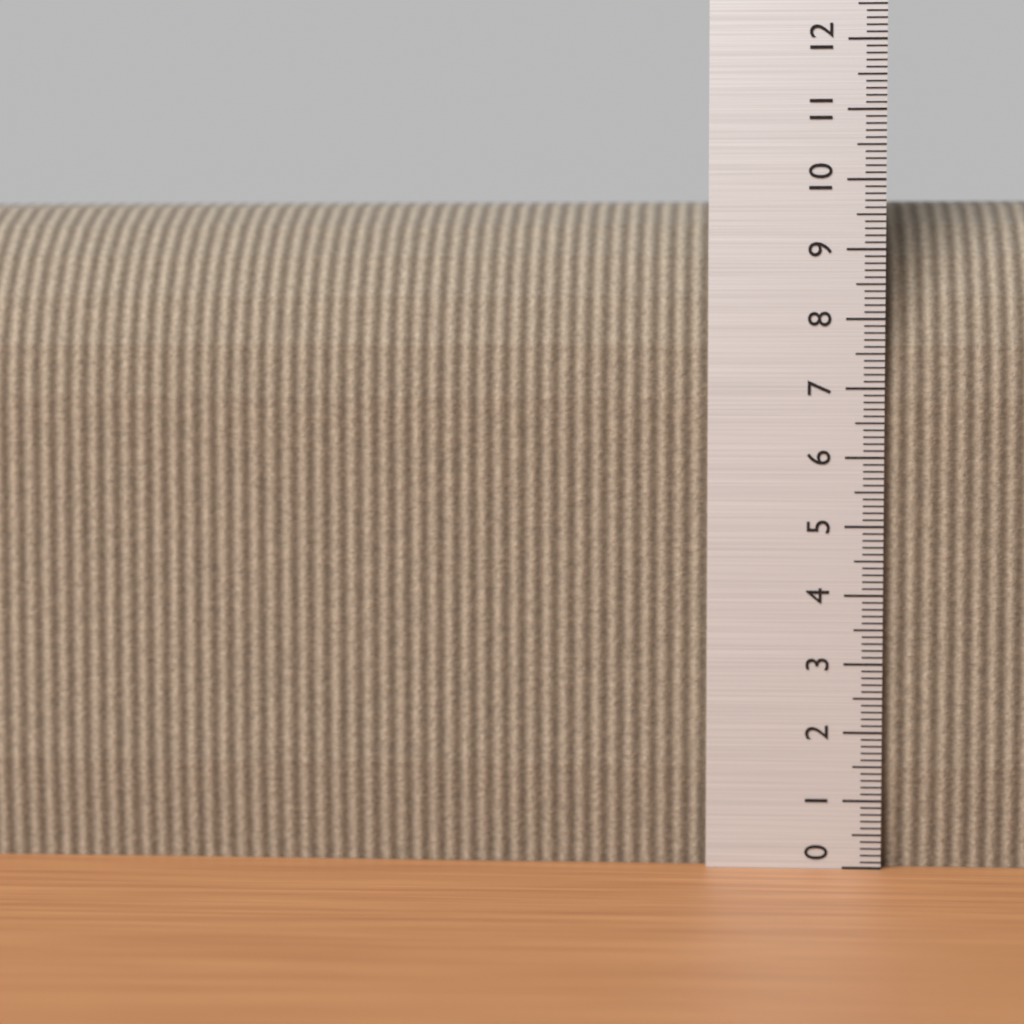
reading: 9.8 (no unit)
